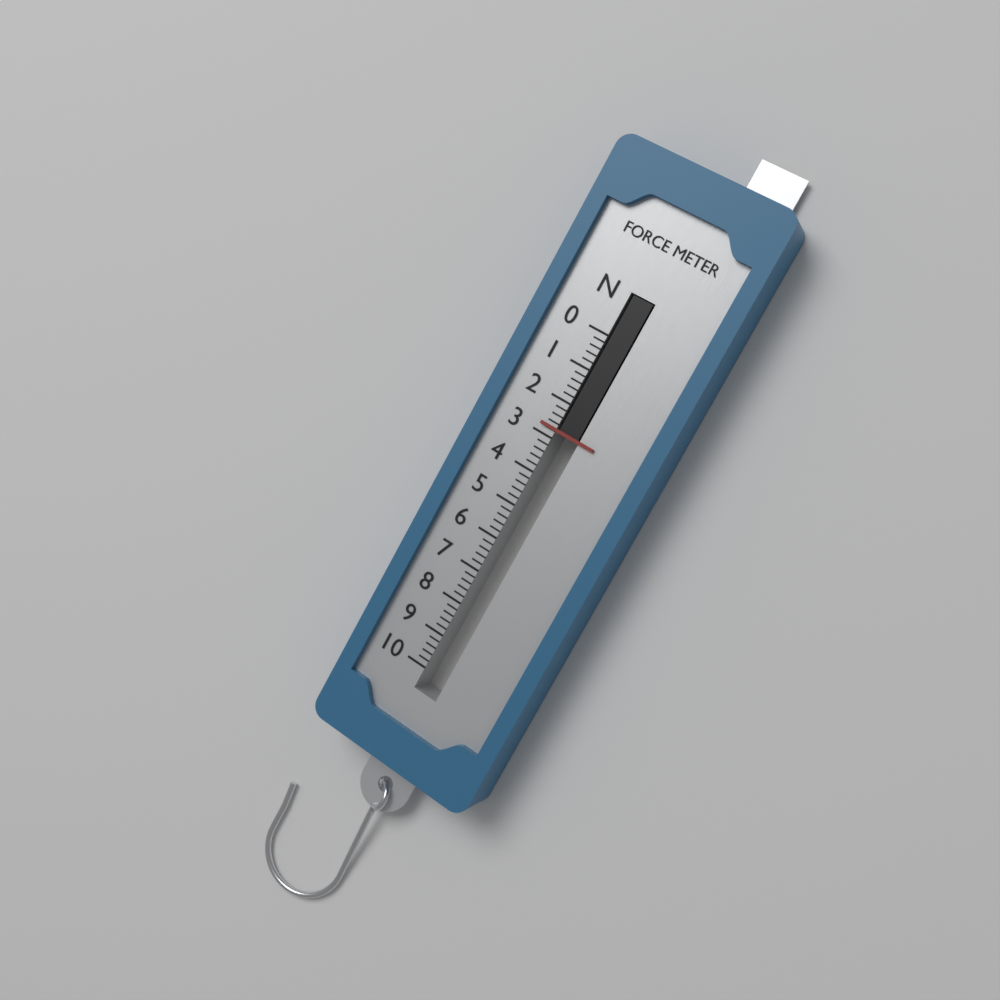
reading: 2.8 N
